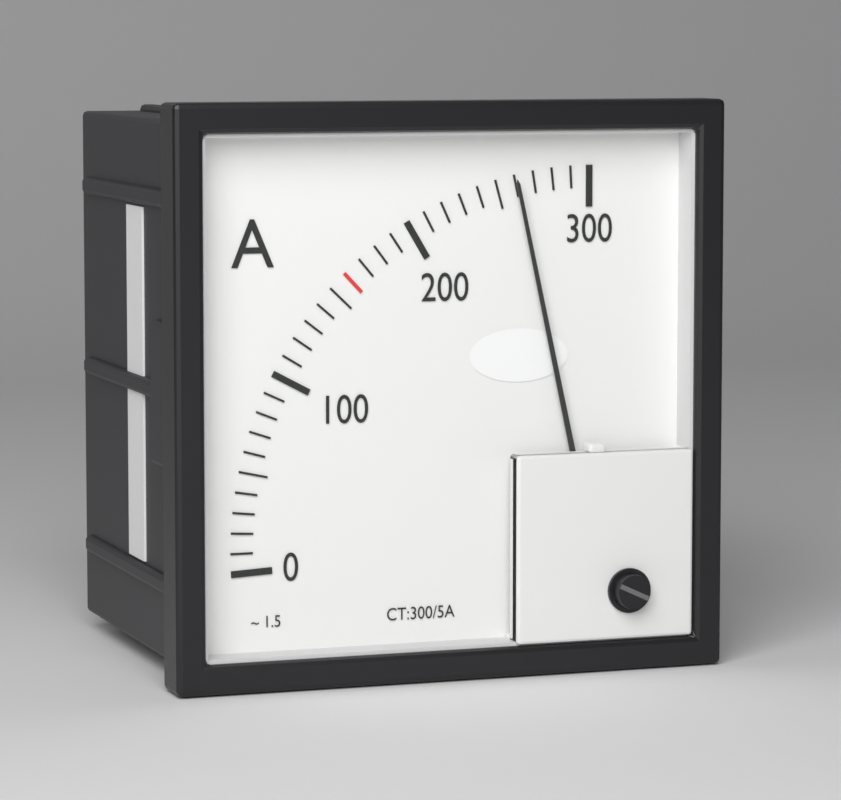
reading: 260 A
